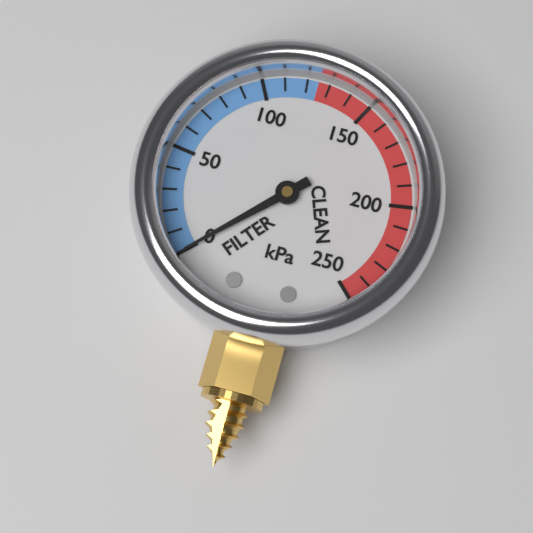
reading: 0 kPa
